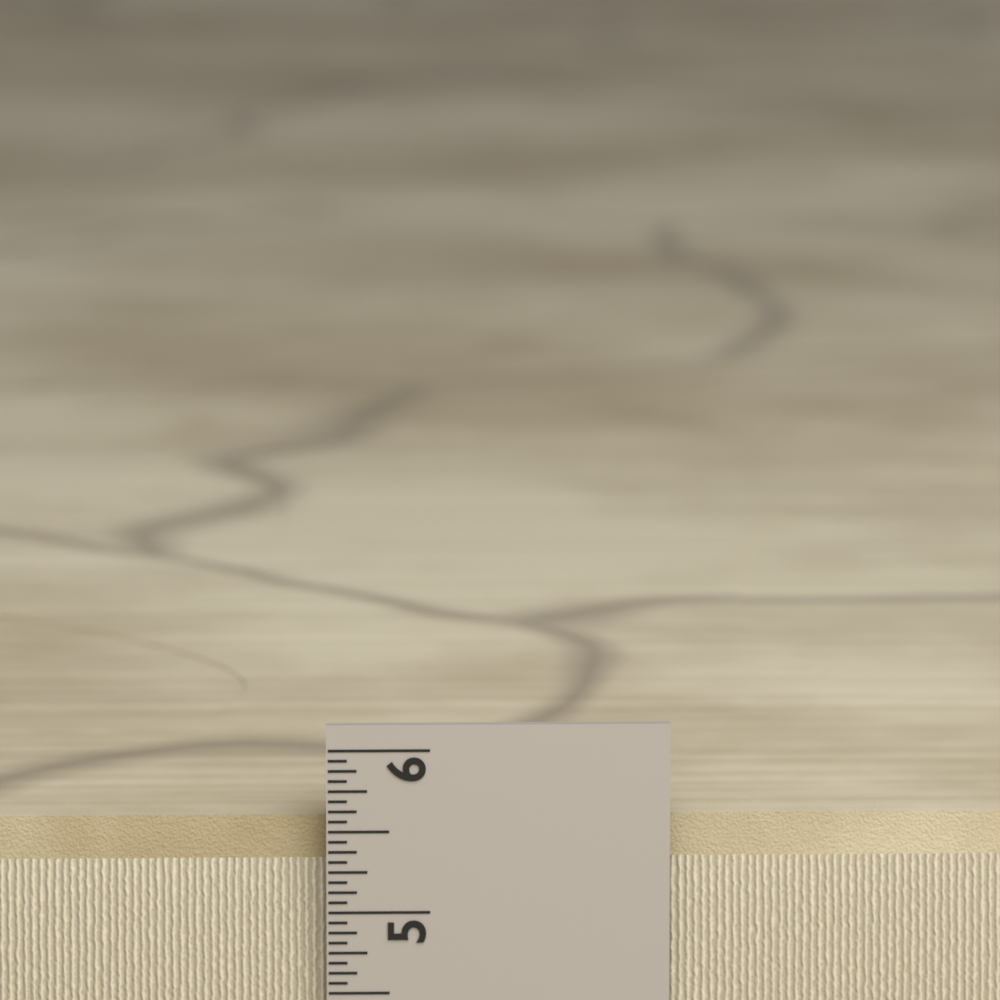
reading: 5.5625 in
